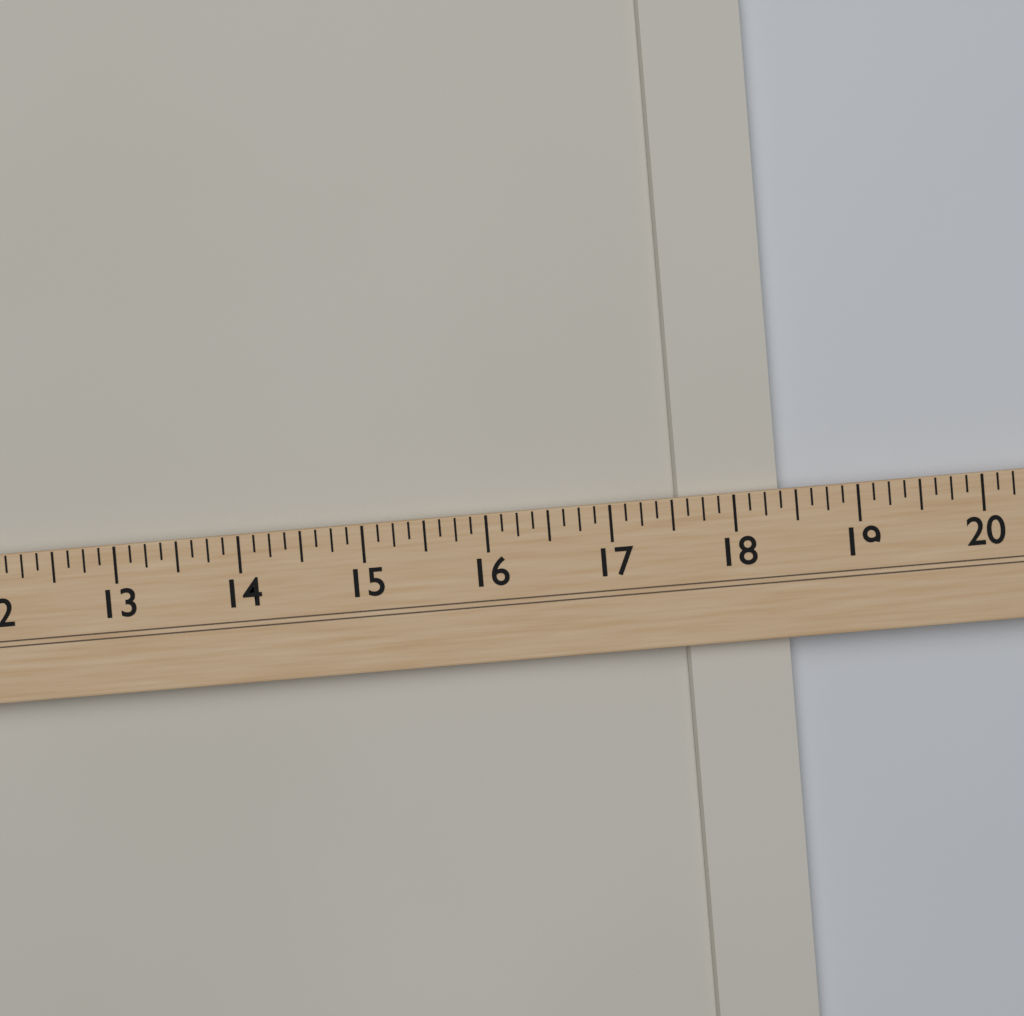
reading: 18.375 (no unit)
